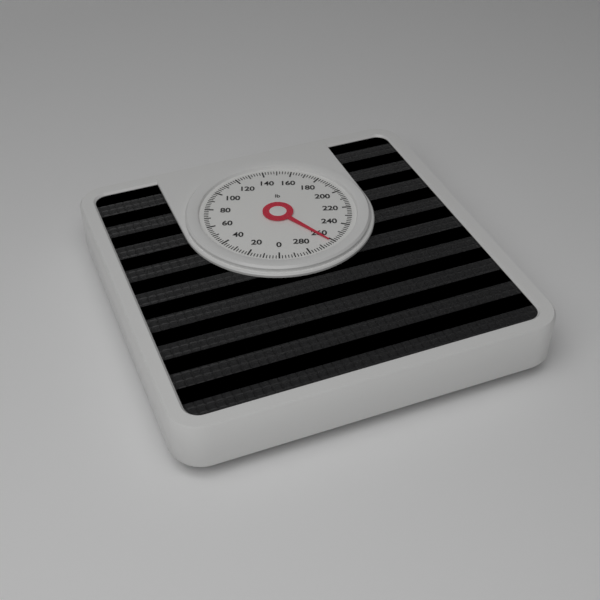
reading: 262 lb
